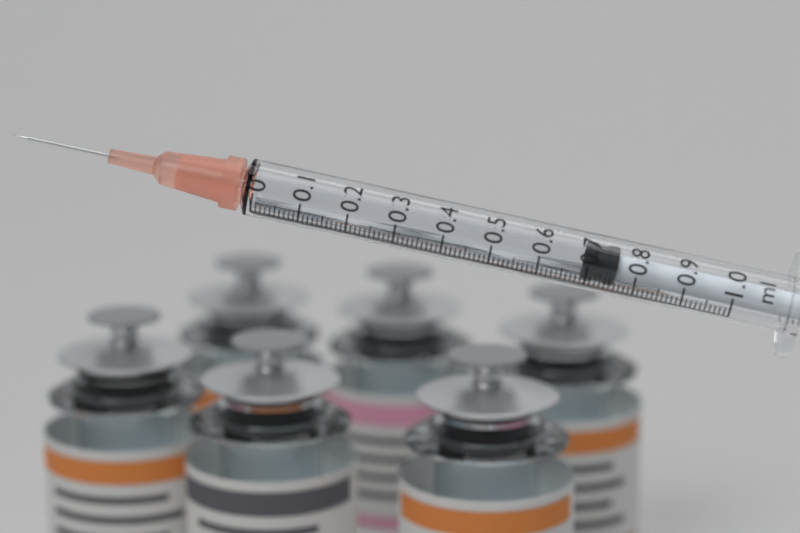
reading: 0.69 ml
